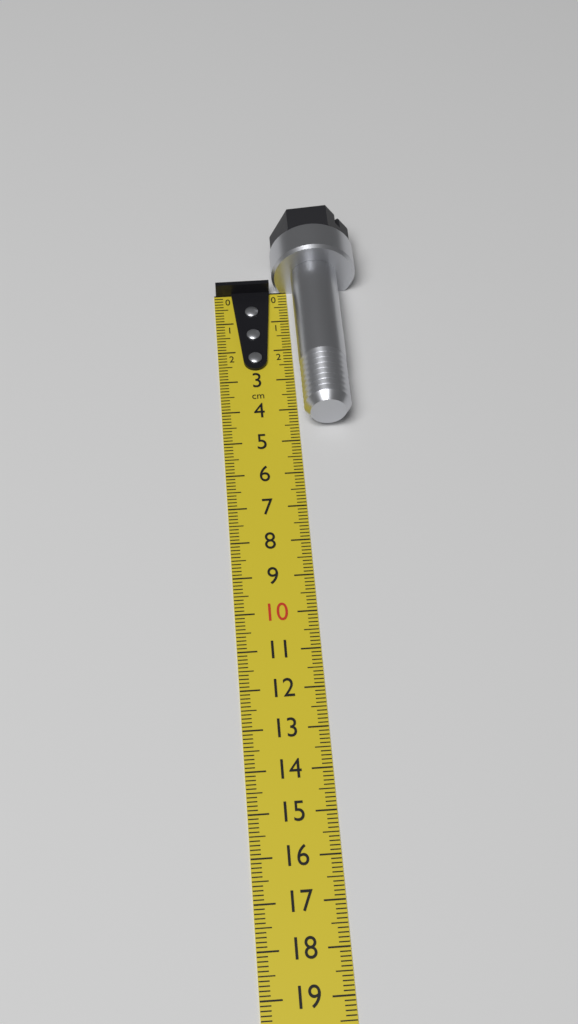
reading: 4.6 cm
